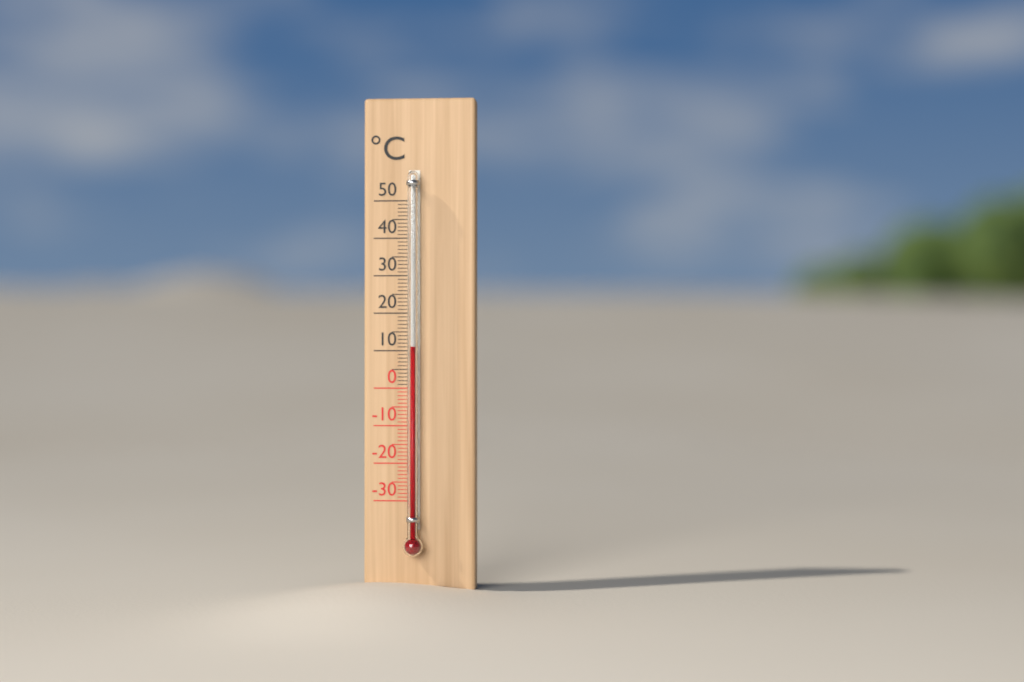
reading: 11 °C
